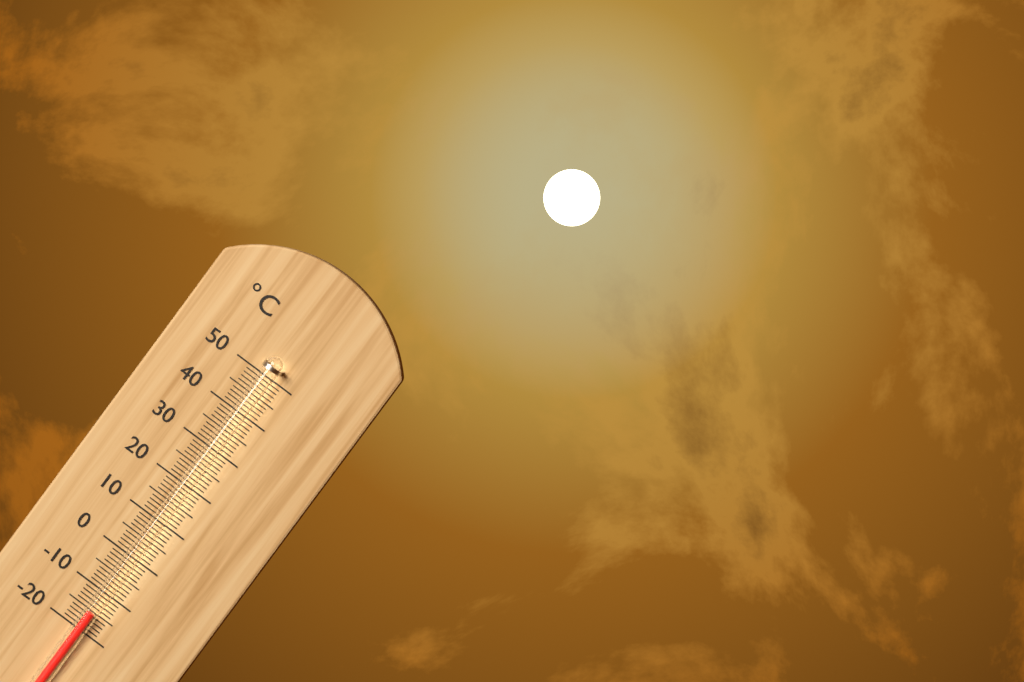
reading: -15 °C
